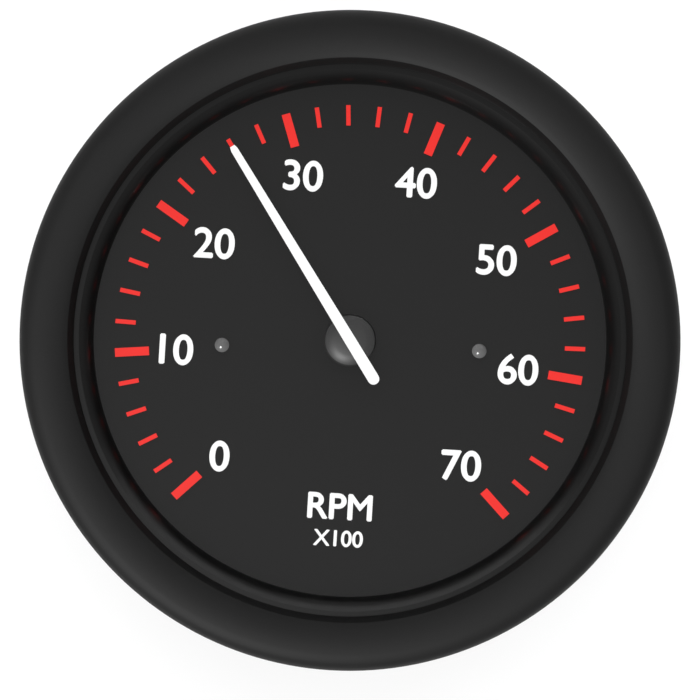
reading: 26 RPM x100
